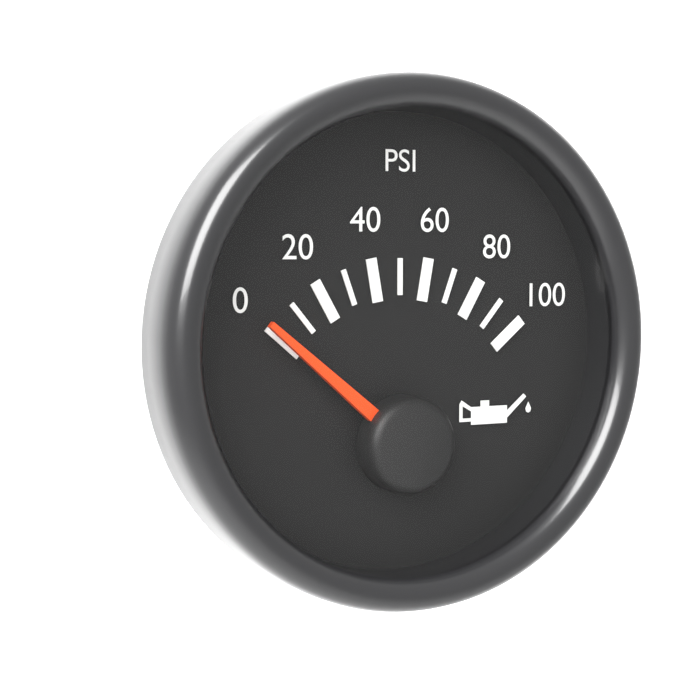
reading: 0 psi
